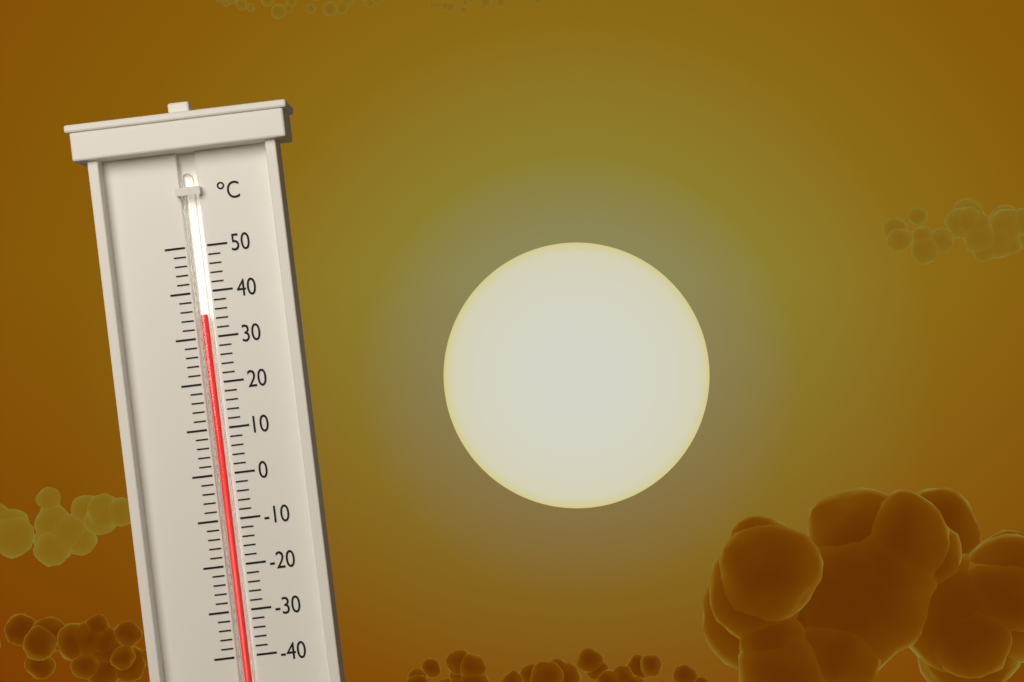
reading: 35 °C
